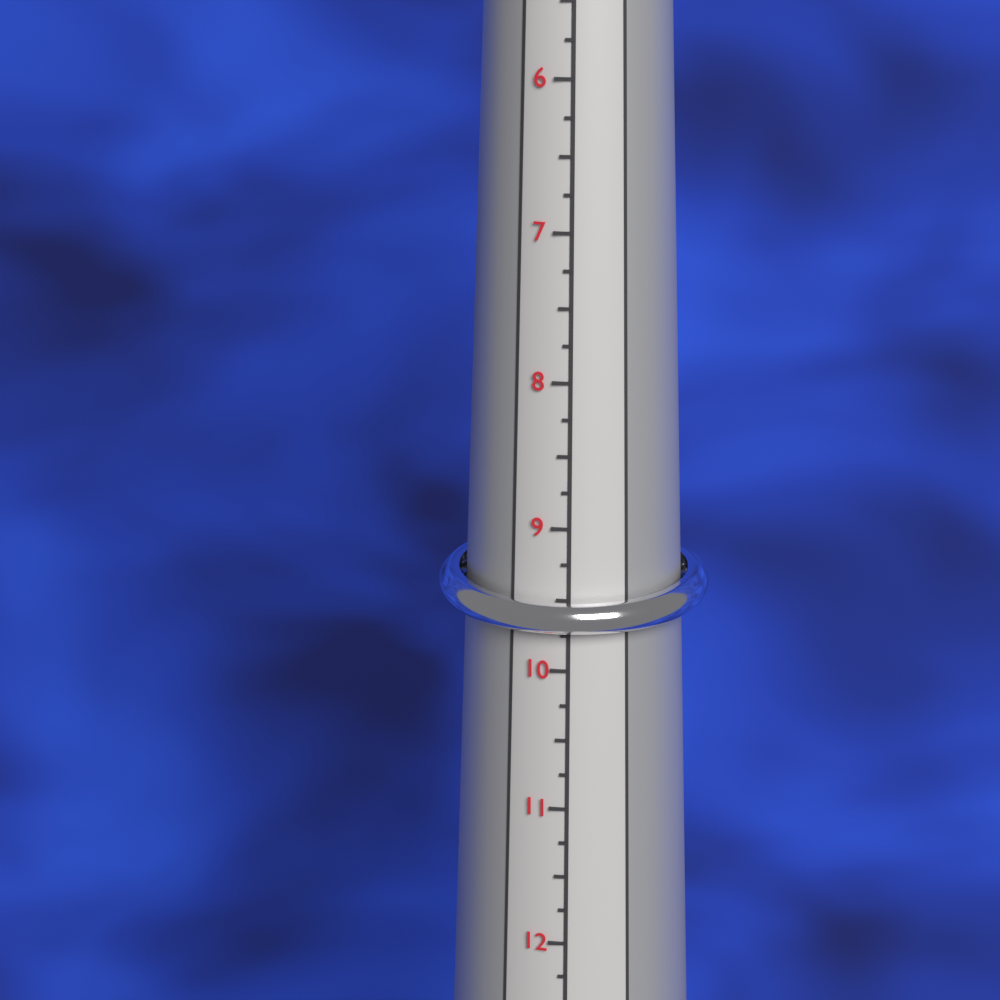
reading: 10.00 (no unit)
